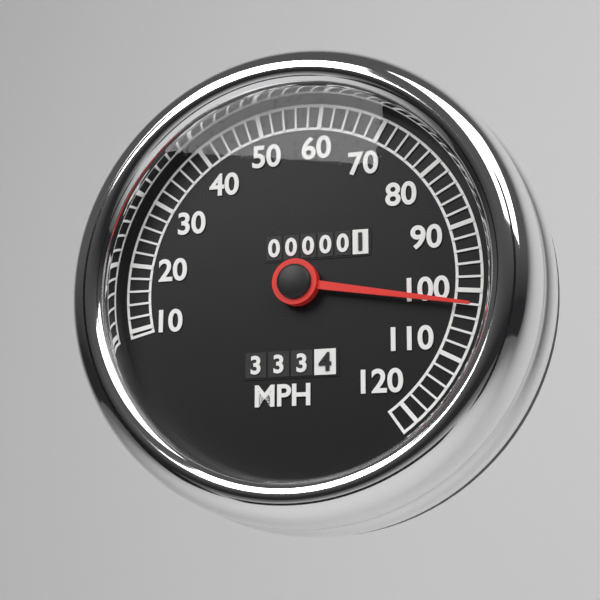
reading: 102 MPH
